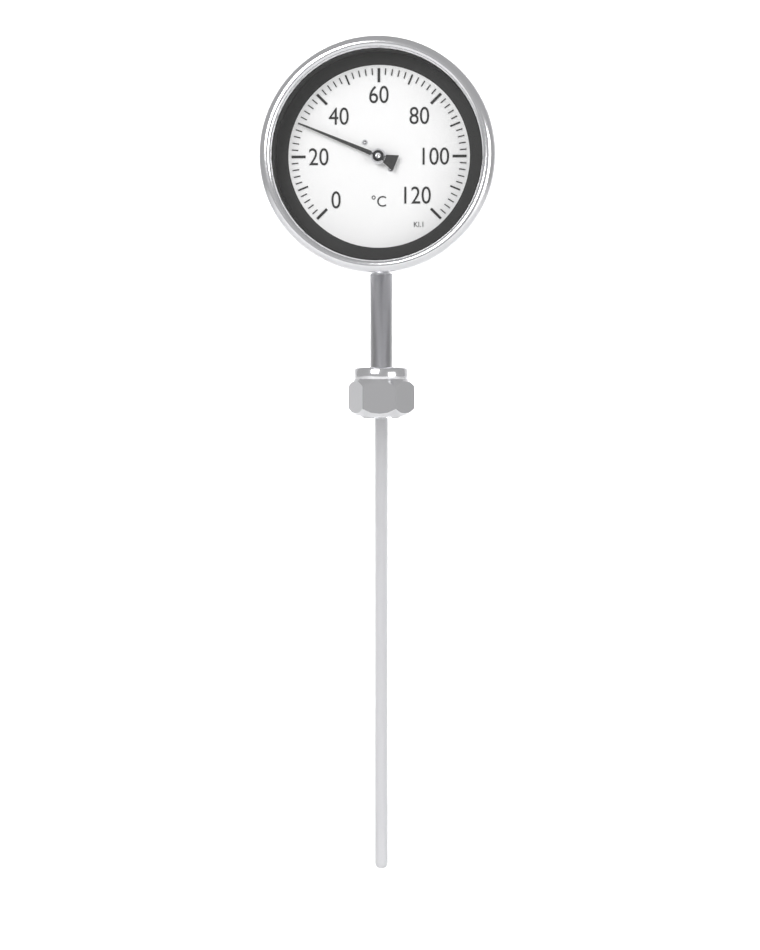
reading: 30 °C
